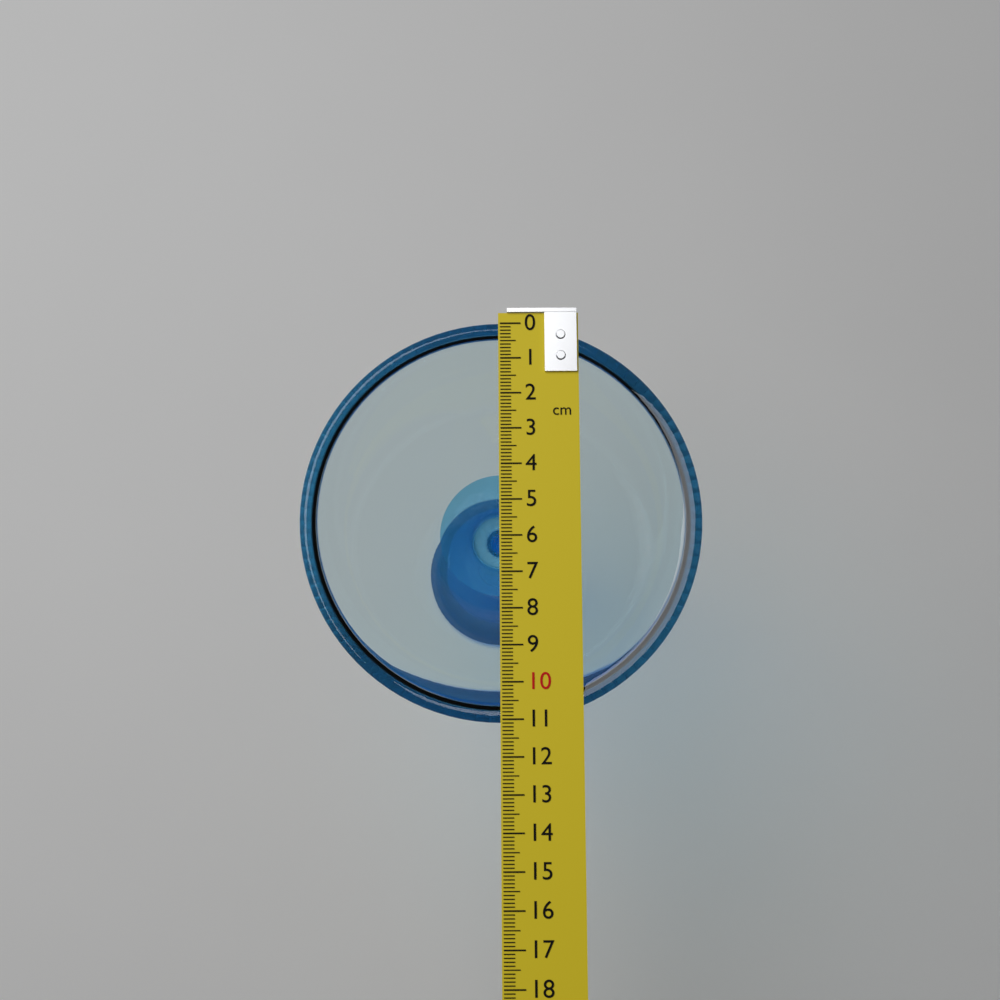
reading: 11.1 cm
